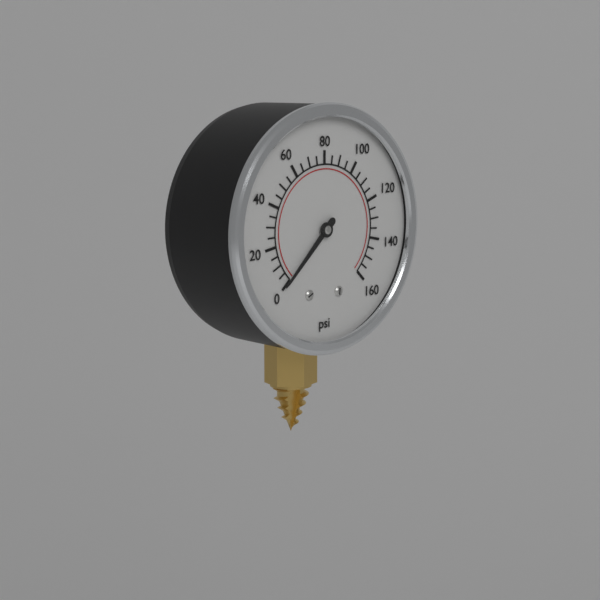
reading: 0 psi
